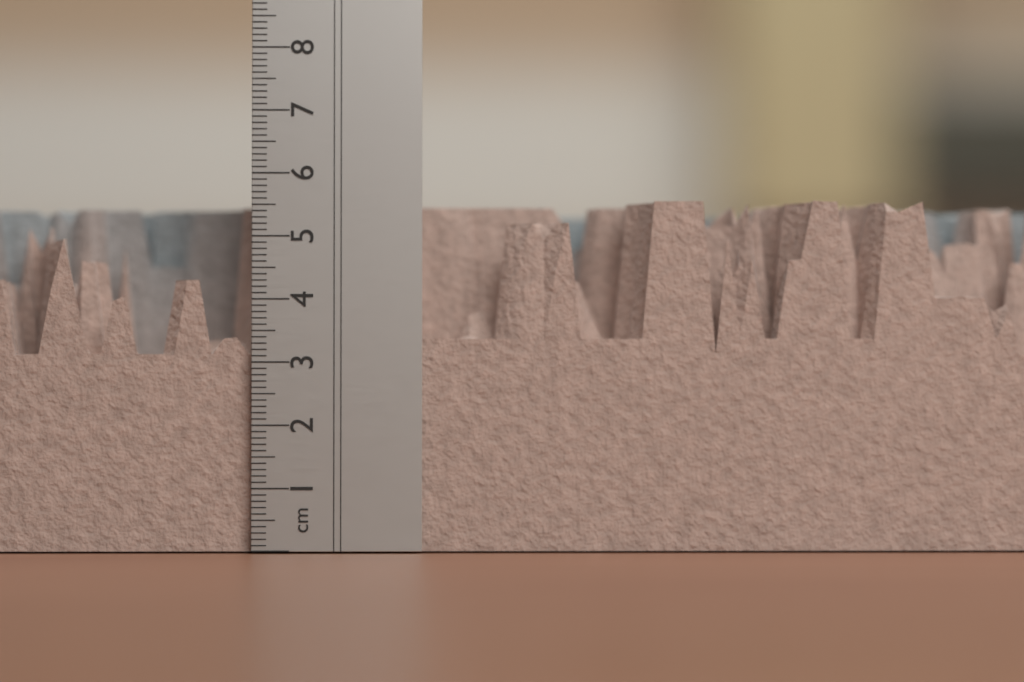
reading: 5.6 cm
